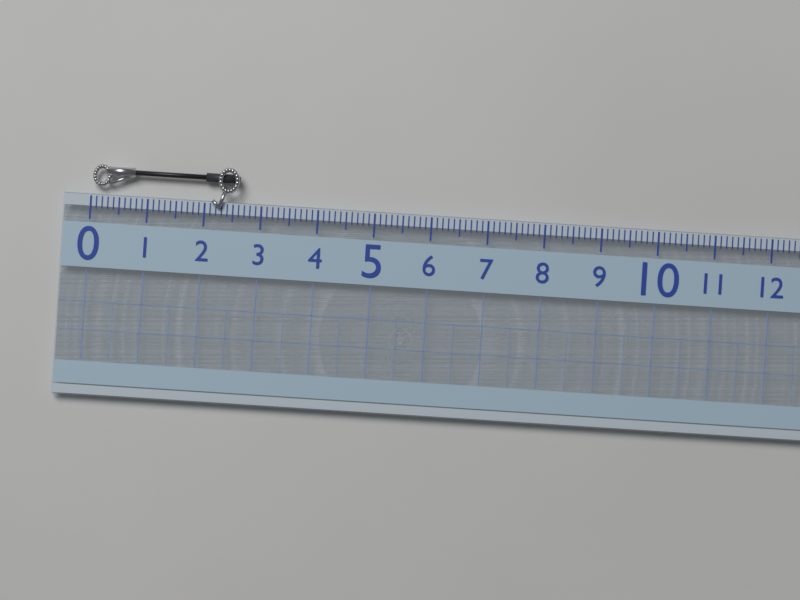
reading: 2.6 (no unit)
